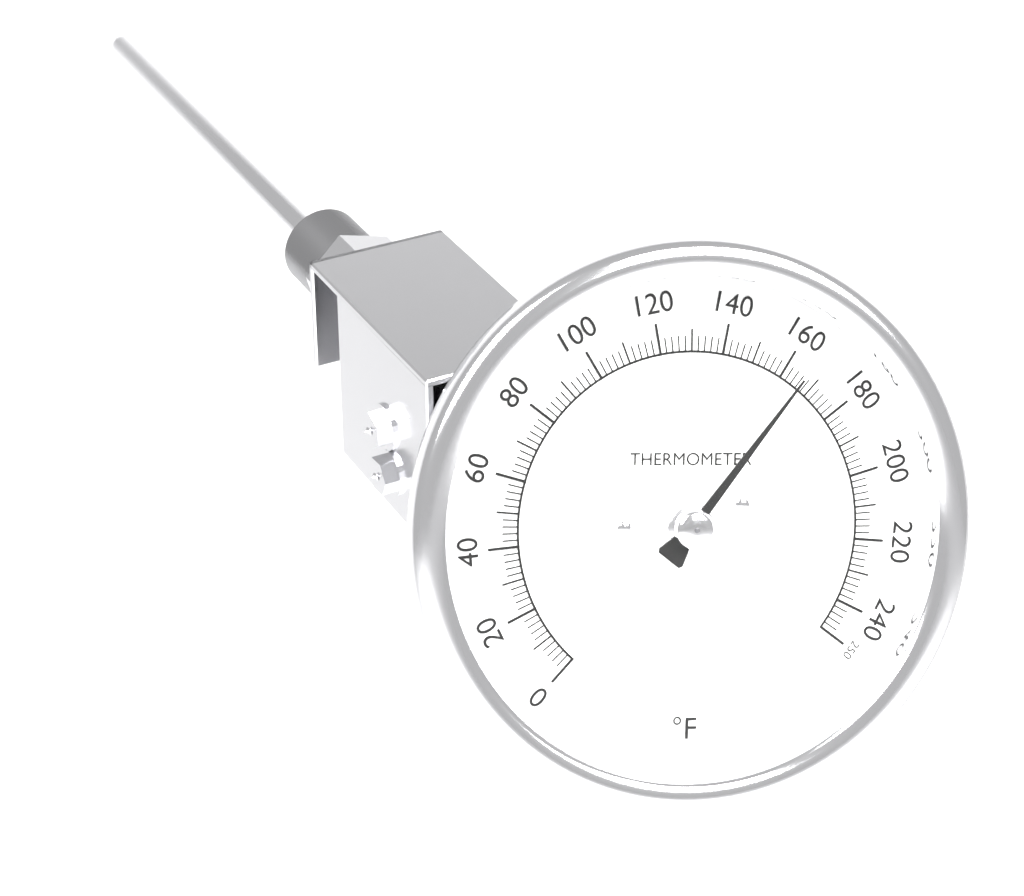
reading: 166 °F
